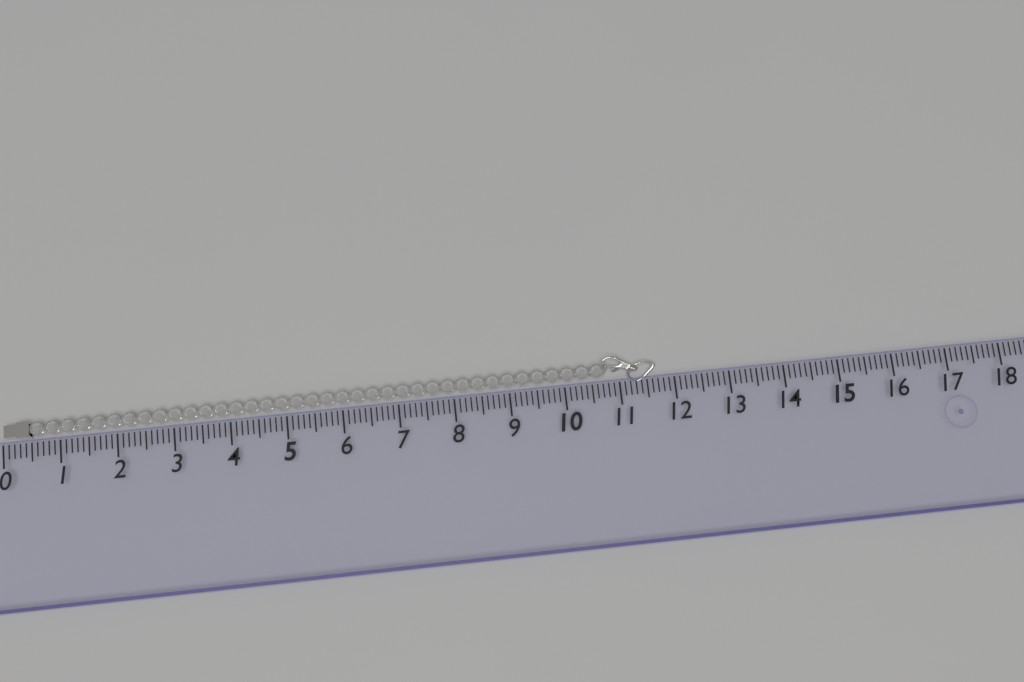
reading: 11.7 (no unit)
